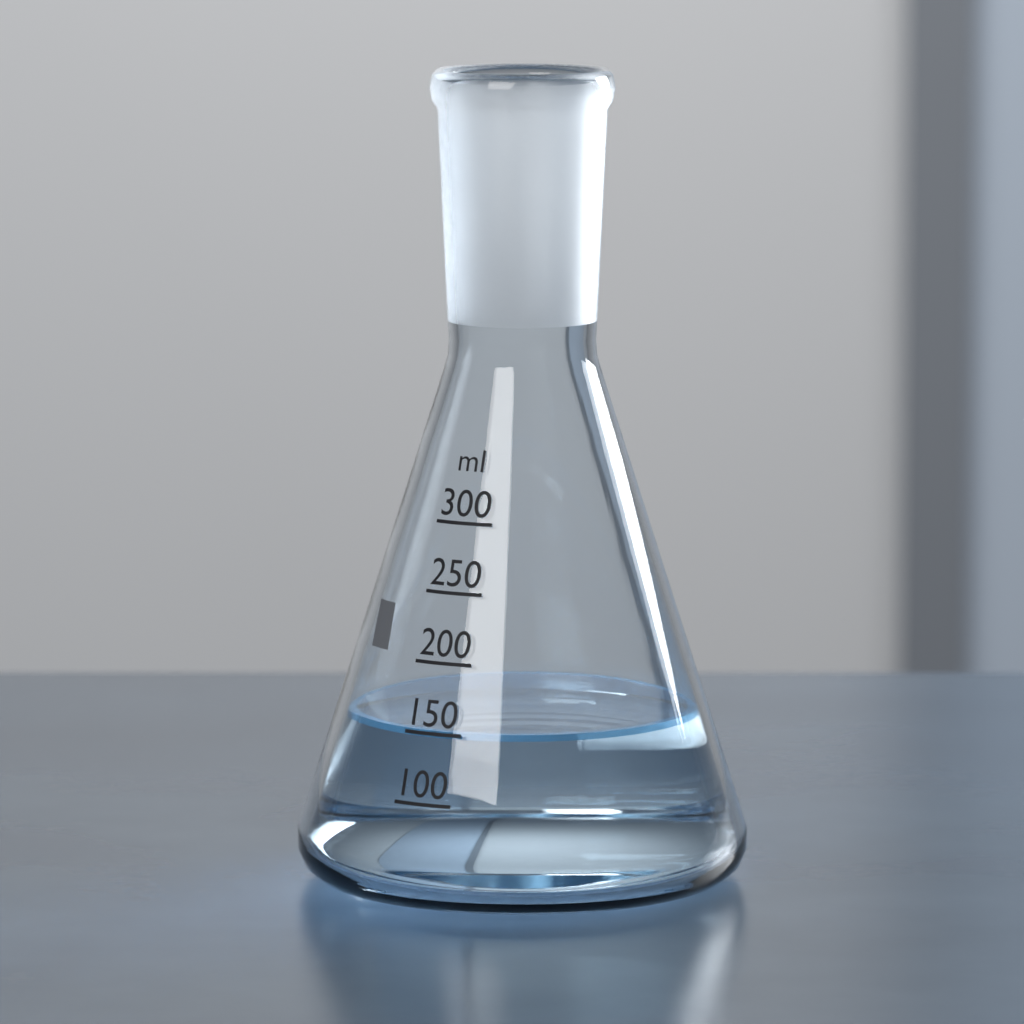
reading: 150 ml
